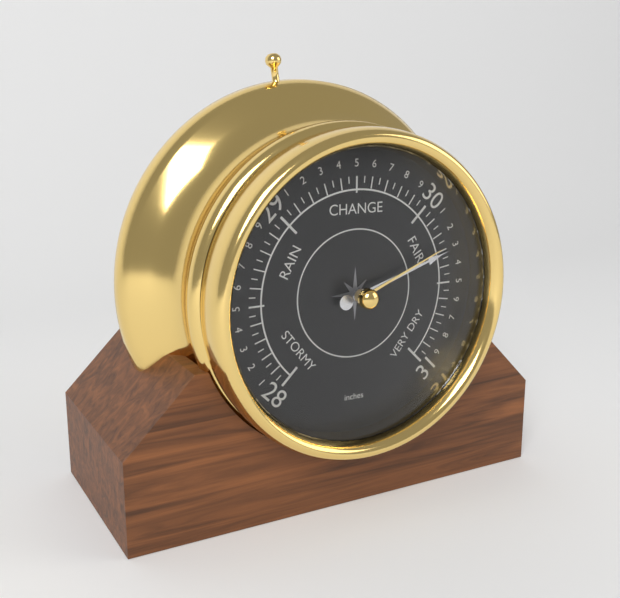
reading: 30.30 inches
